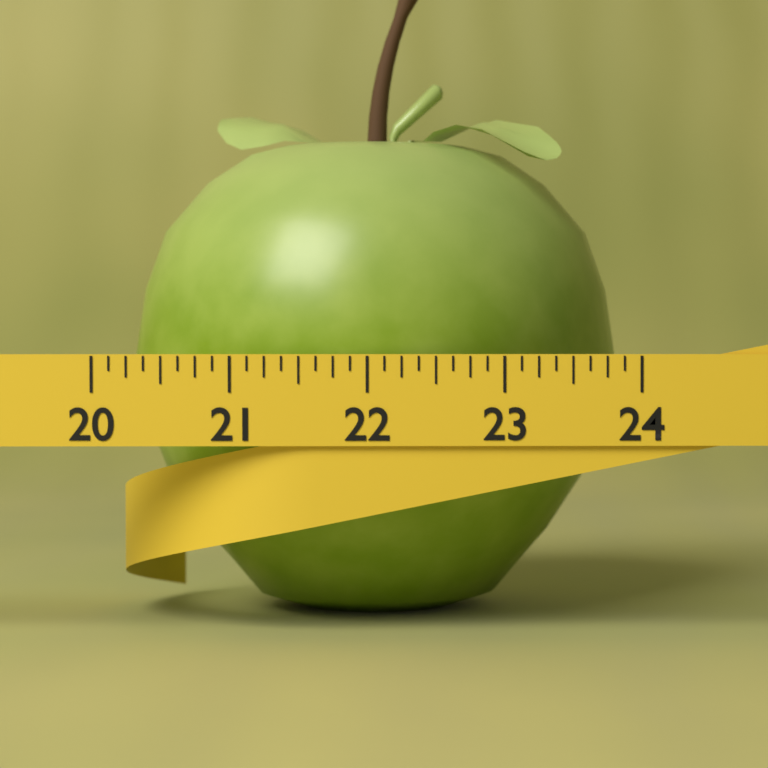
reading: 23.875 (no unit)
